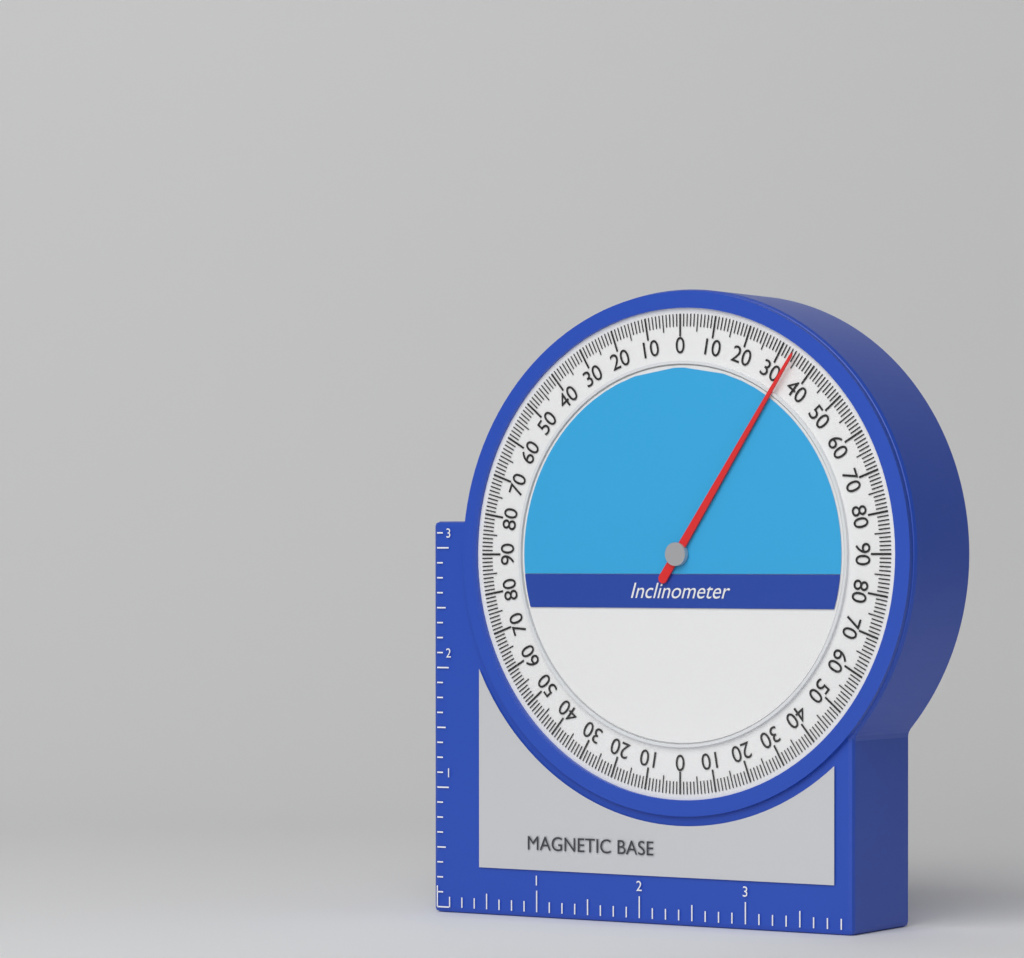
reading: 34 (no unit)
